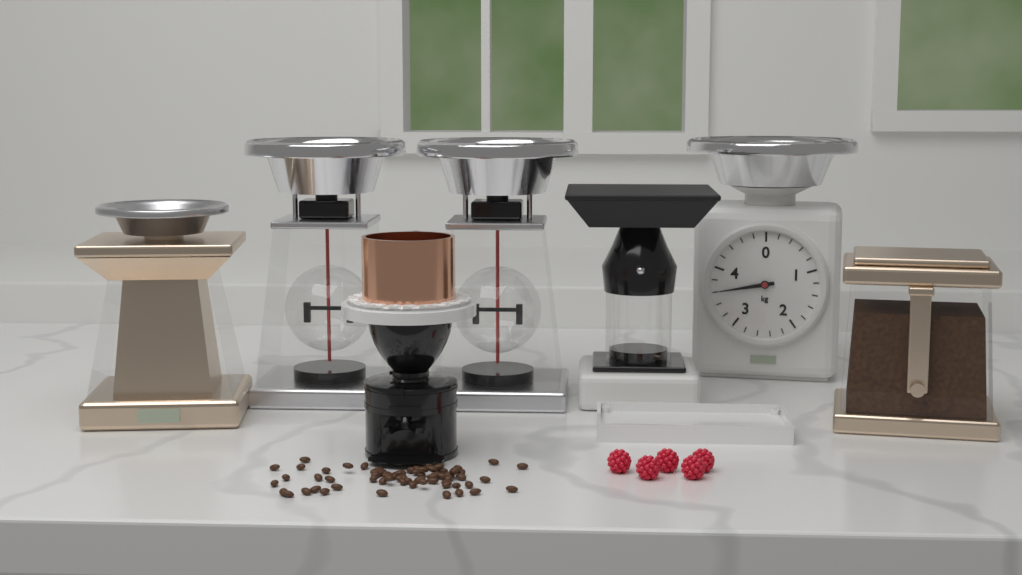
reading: 3.6 kg
